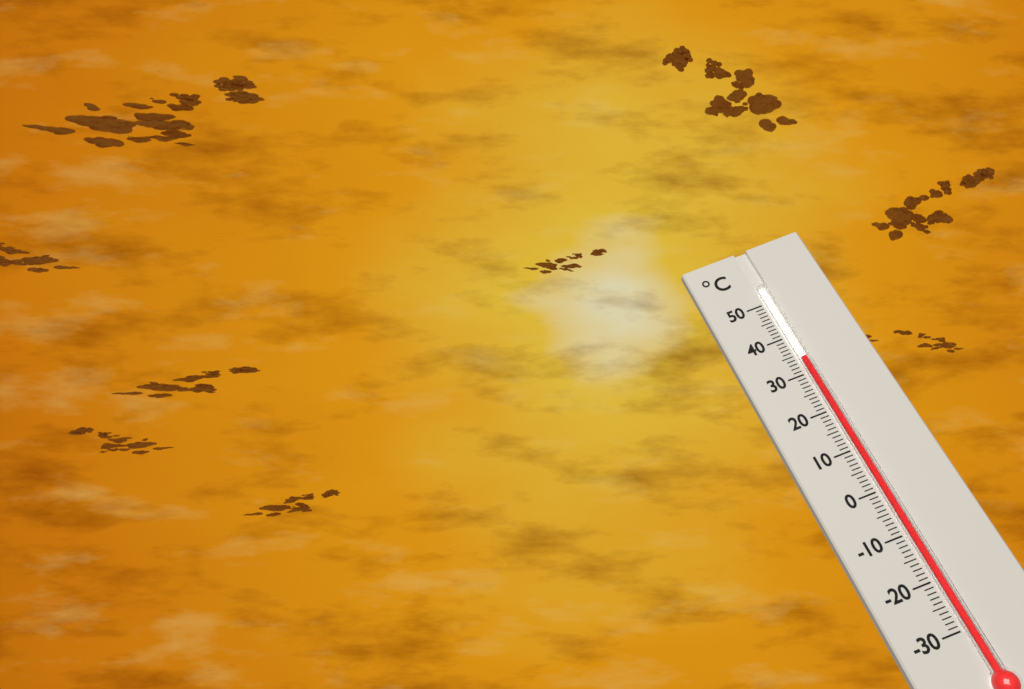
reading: 34 °C
